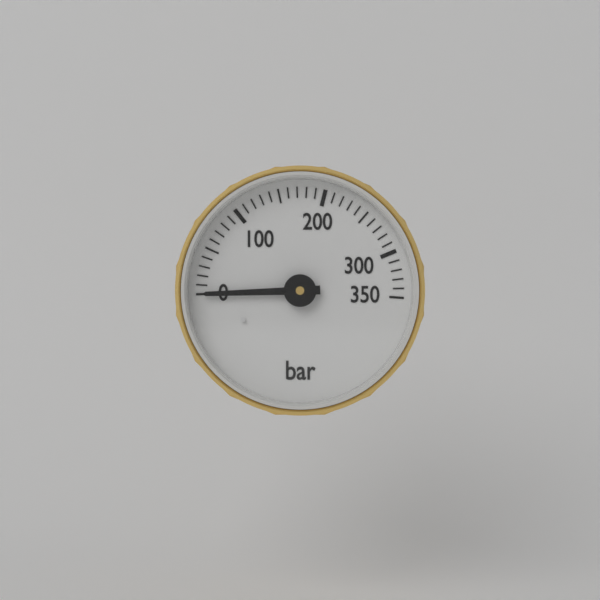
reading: 0 bar
